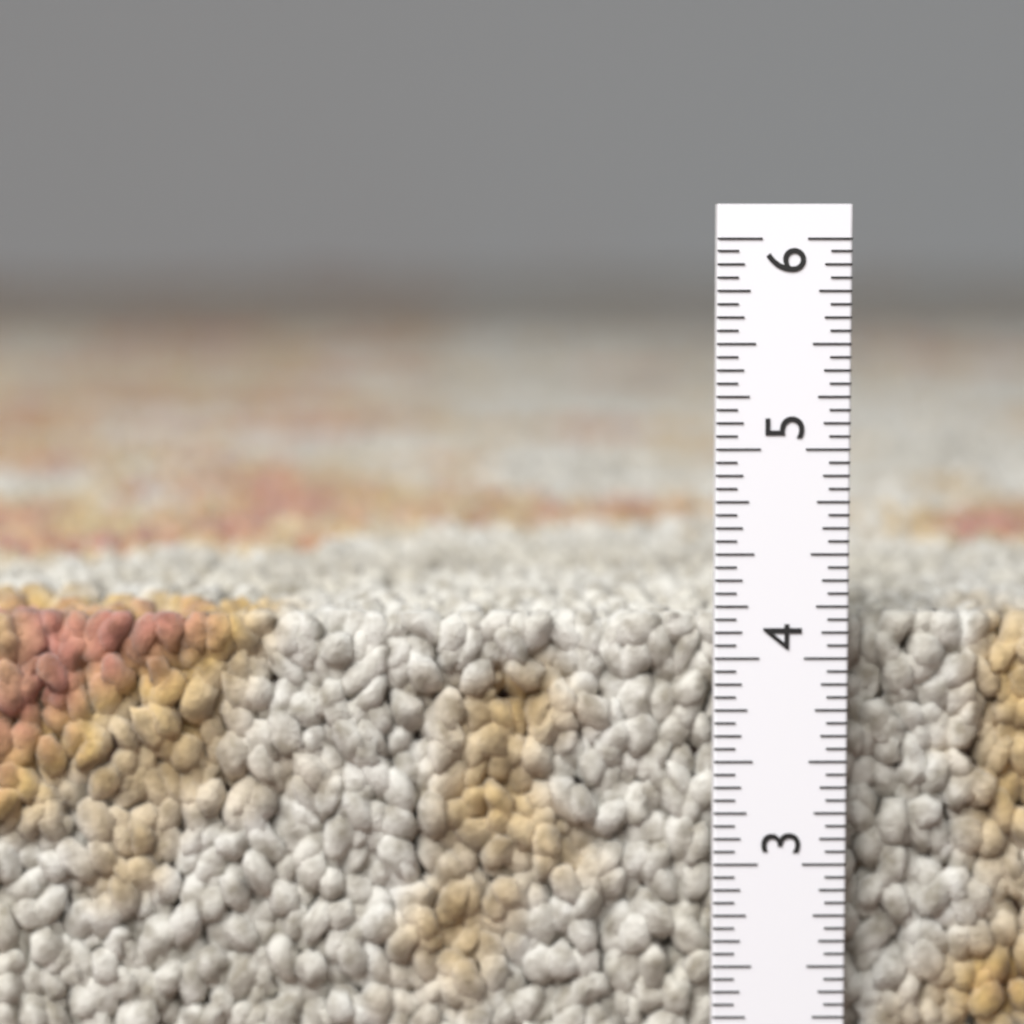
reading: 4.1875 in
